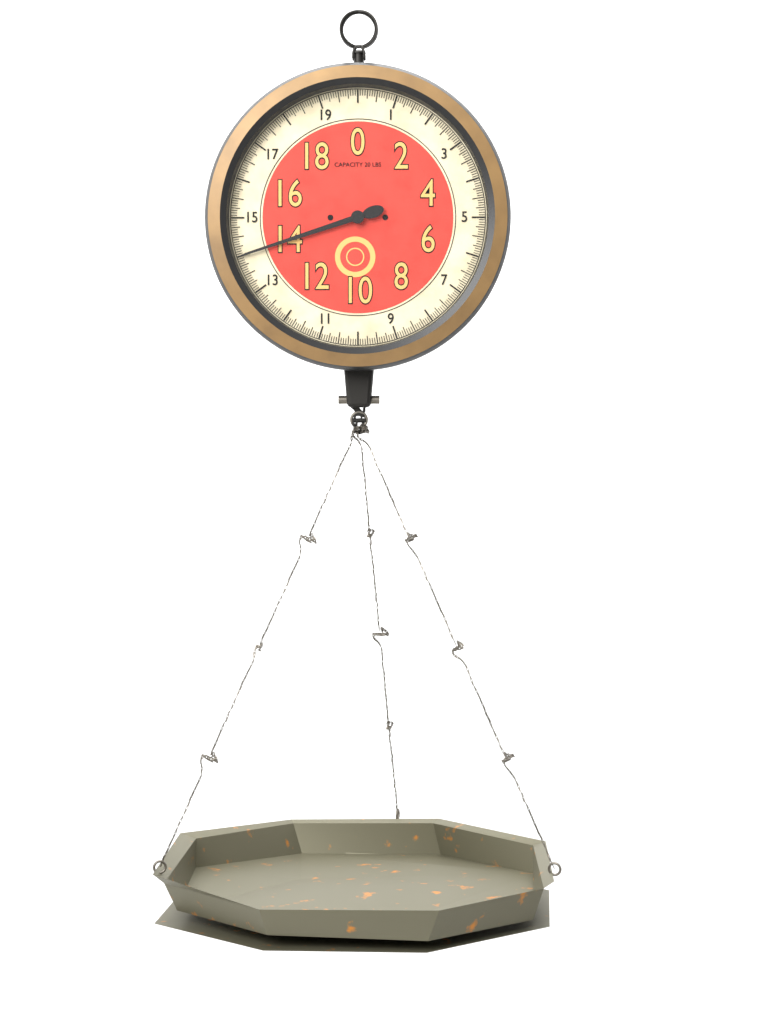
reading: 14.0000 lbs
